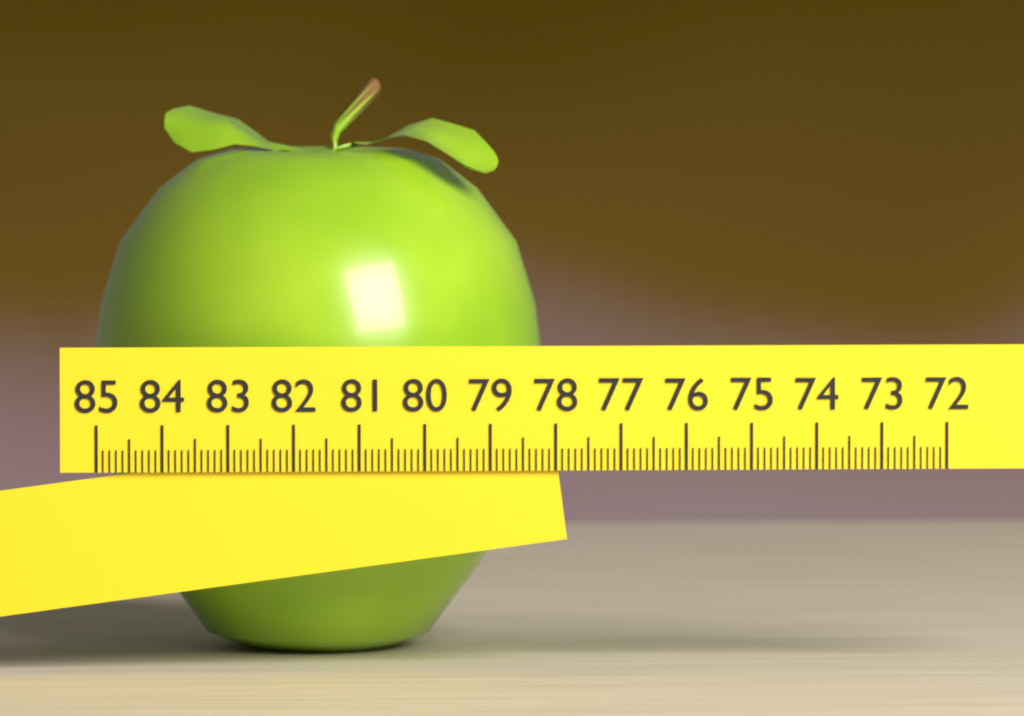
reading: 77.9 (no unit)
